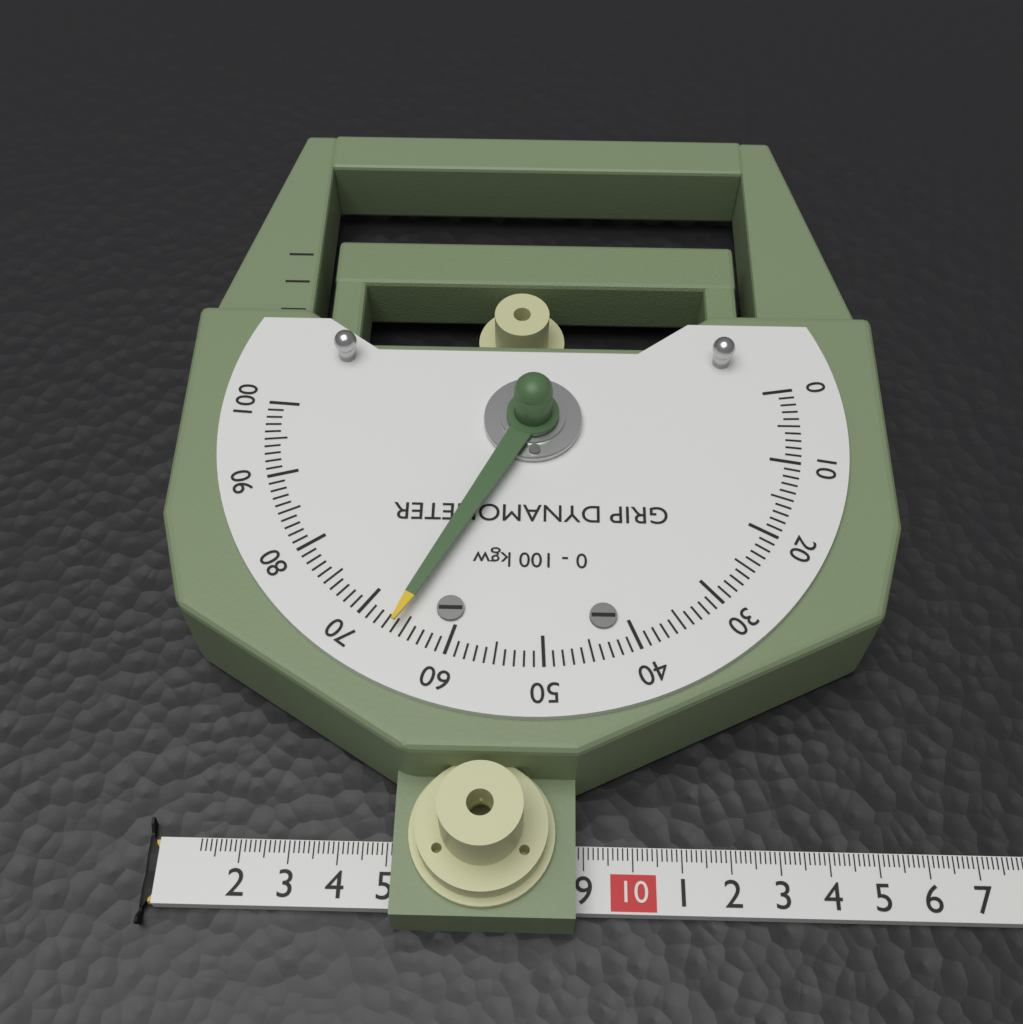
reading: 66 kgw
